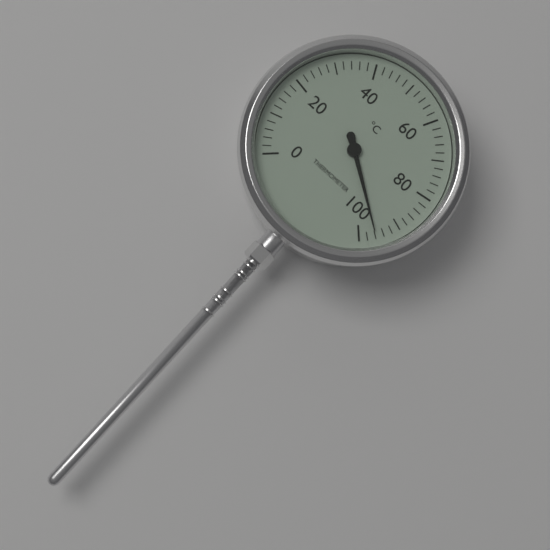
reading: 96 °C
